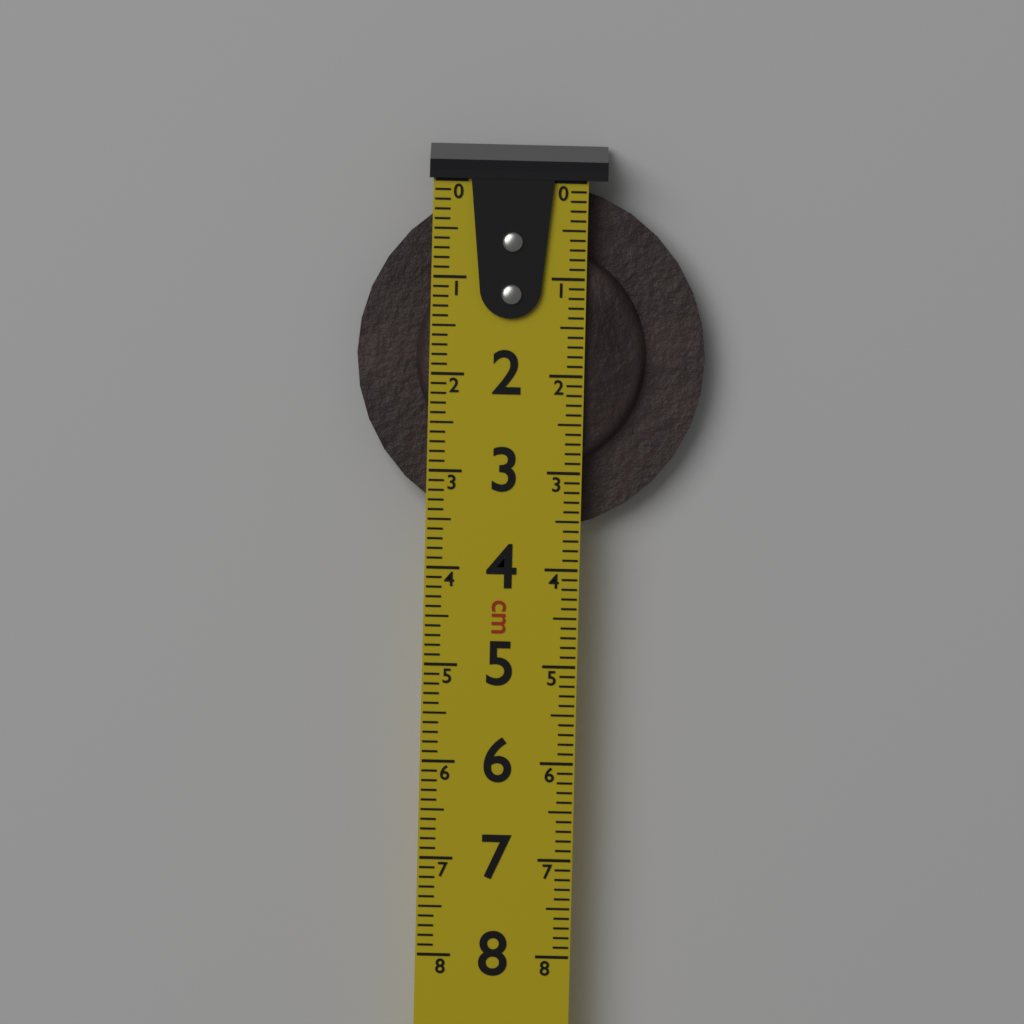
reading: 3.6 cm
